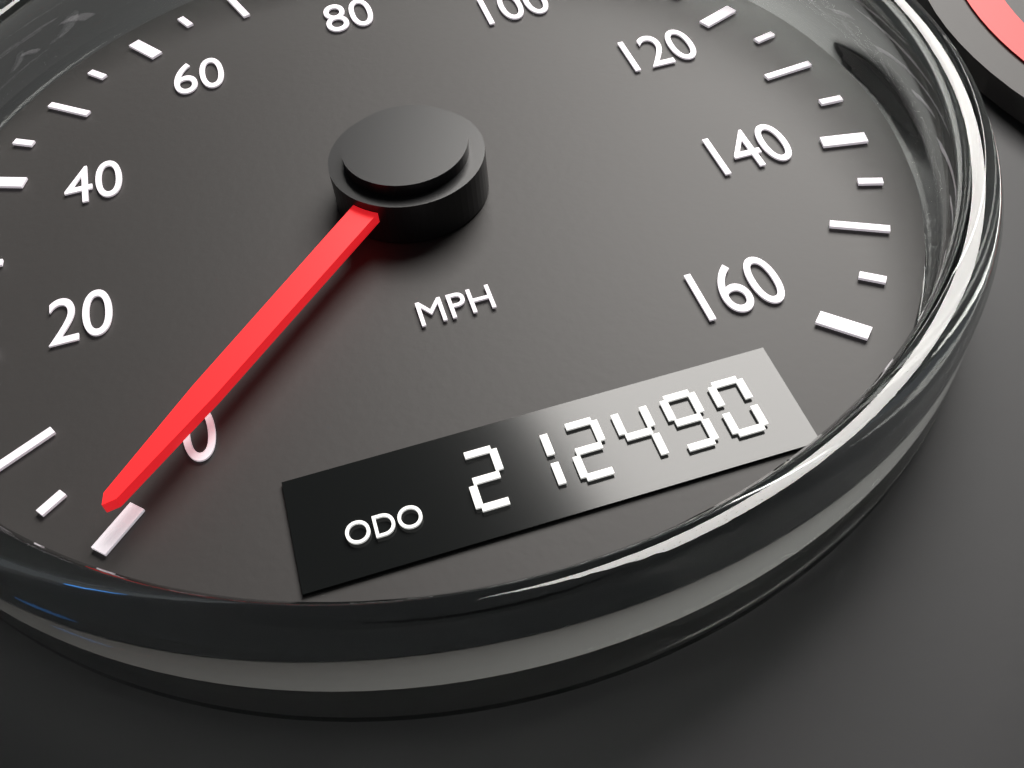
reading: 0 MPH
